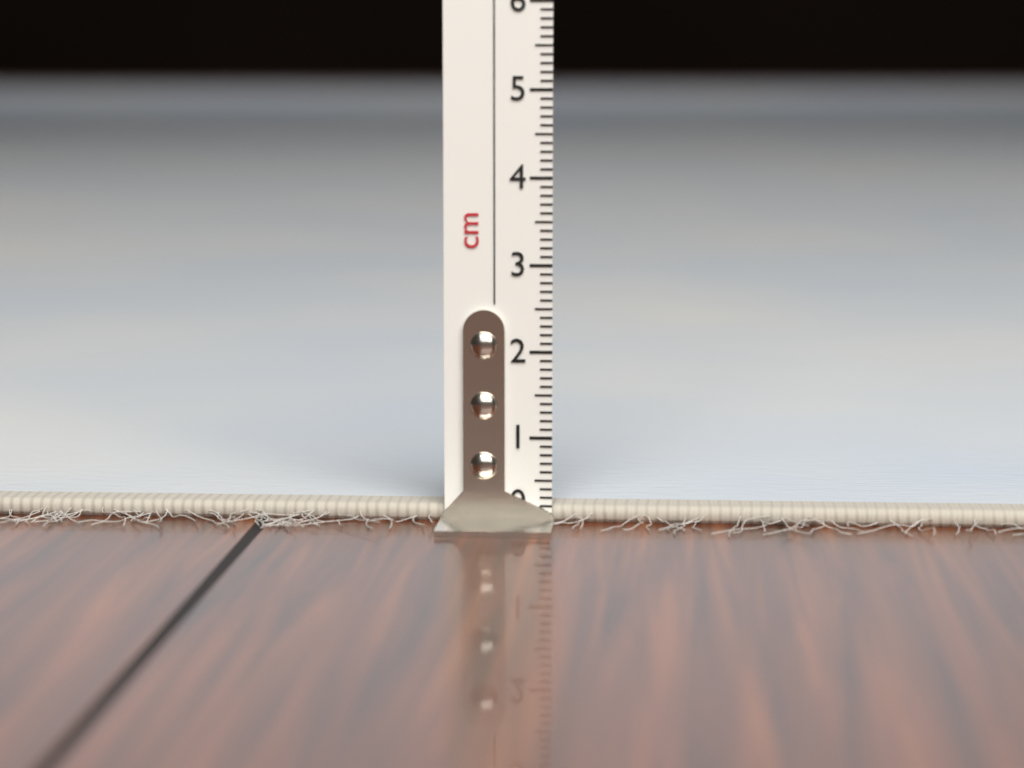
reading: 0.2 cm
